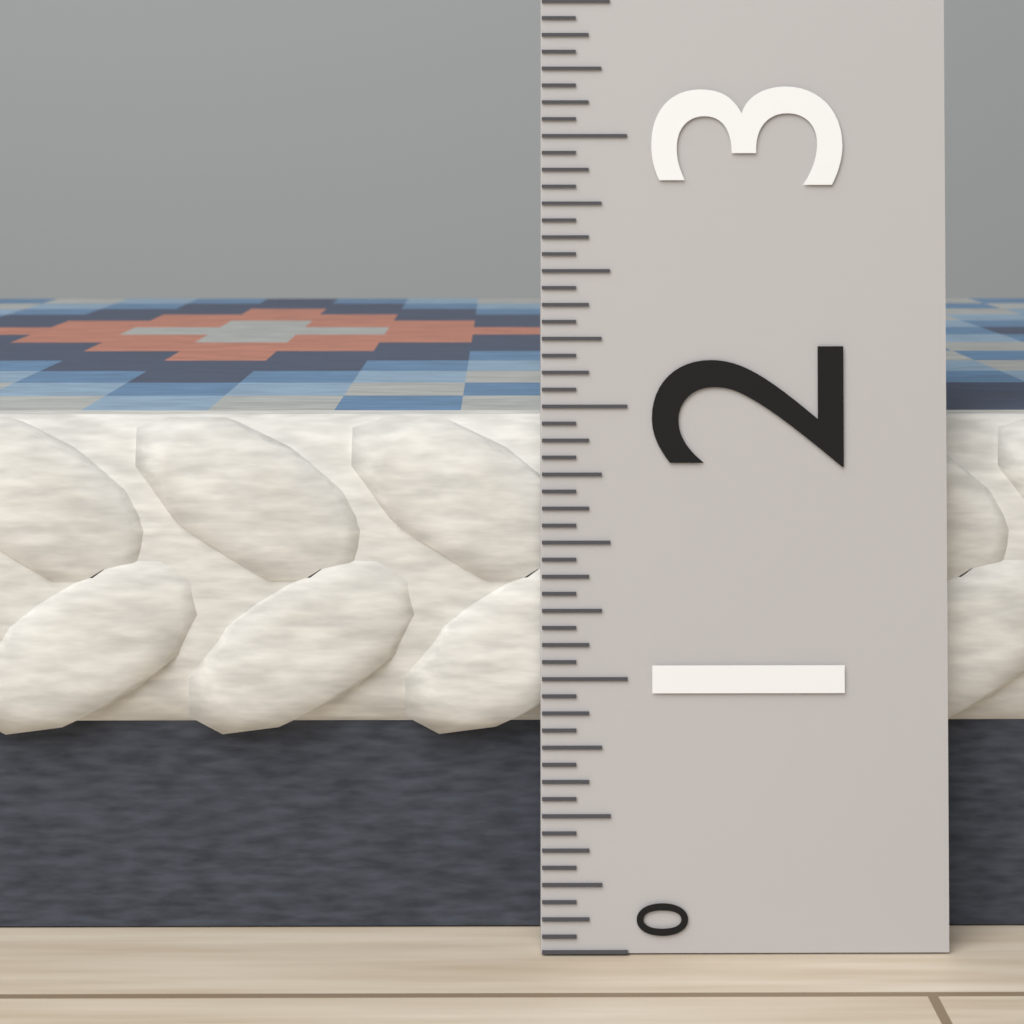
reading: 1.9375 (no unit)
